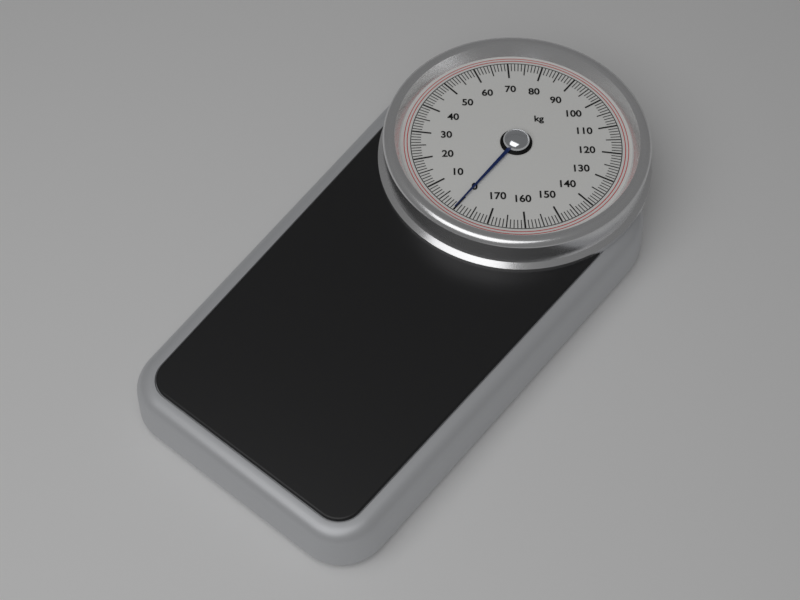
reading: 0 kg
